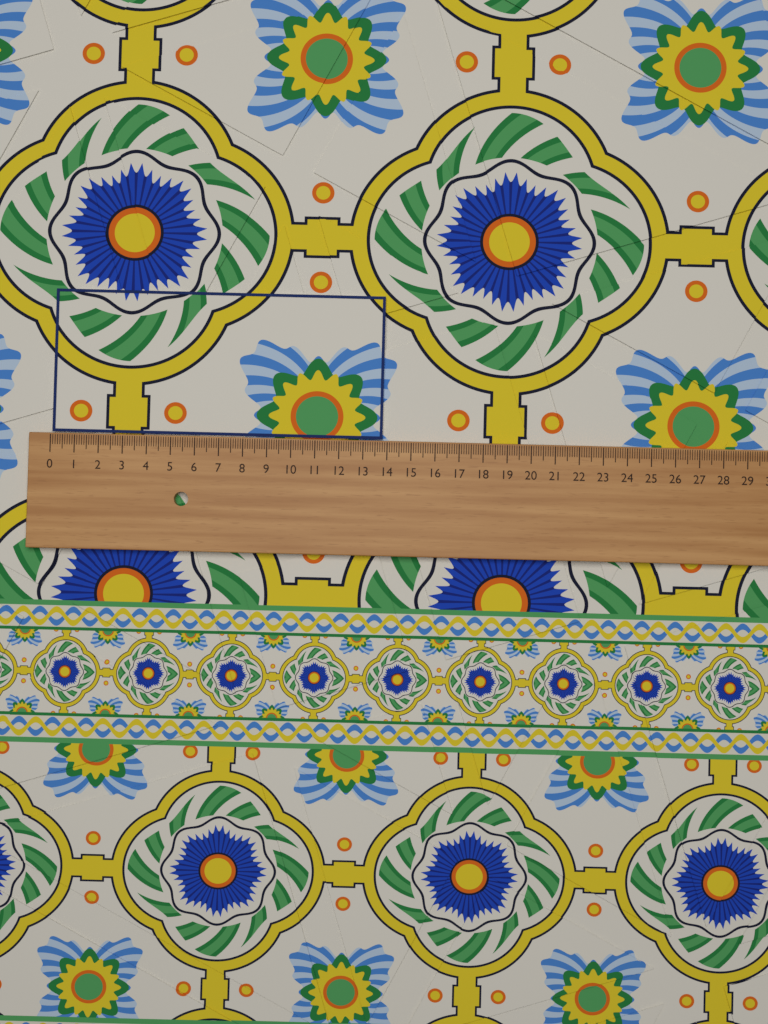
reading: 13.8 (no unit)
